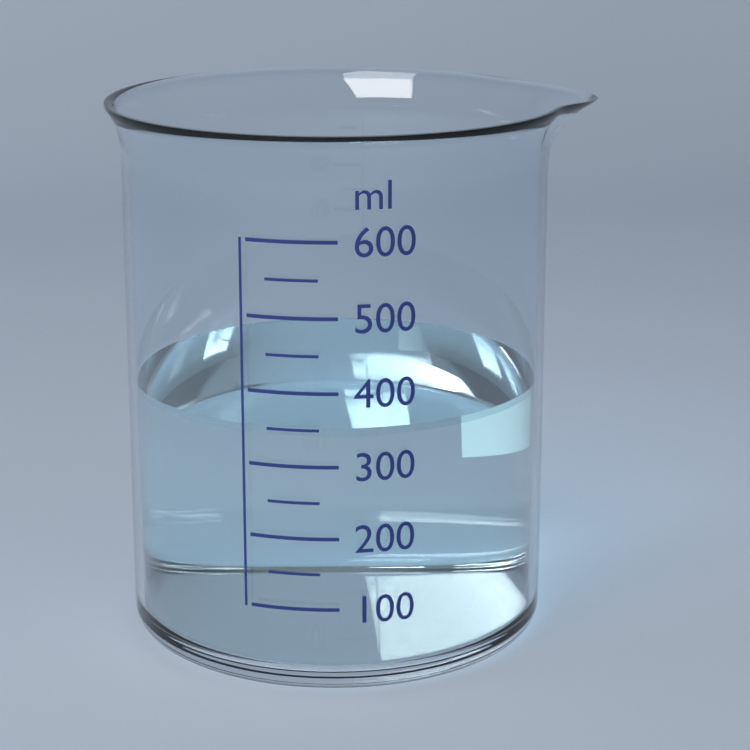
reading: 350 ml
